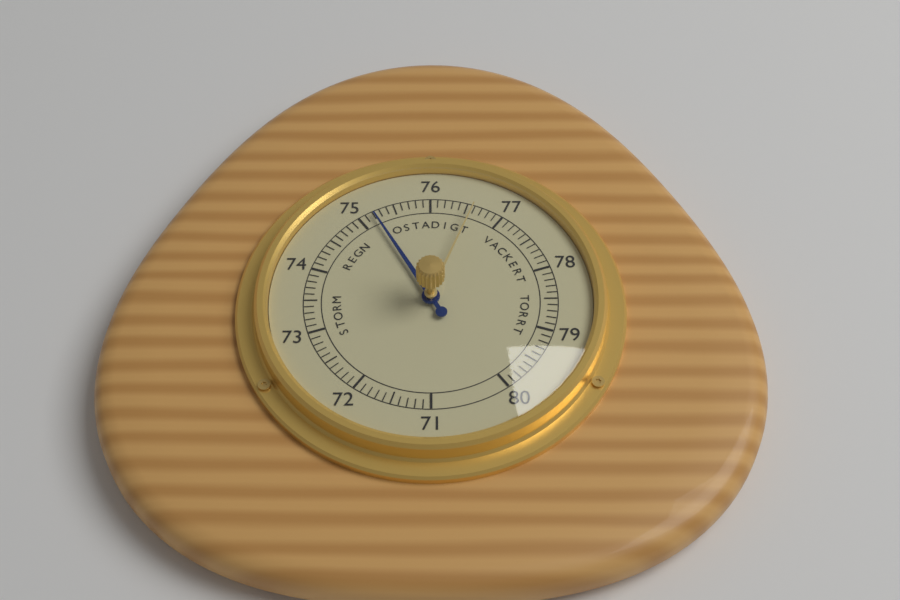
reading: 75.2 (no unit)
